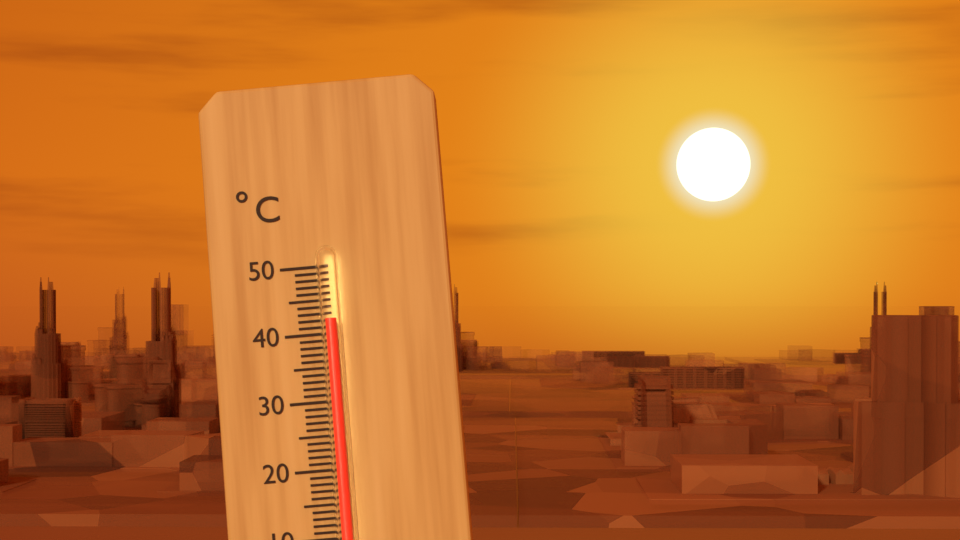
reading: 42 °C
